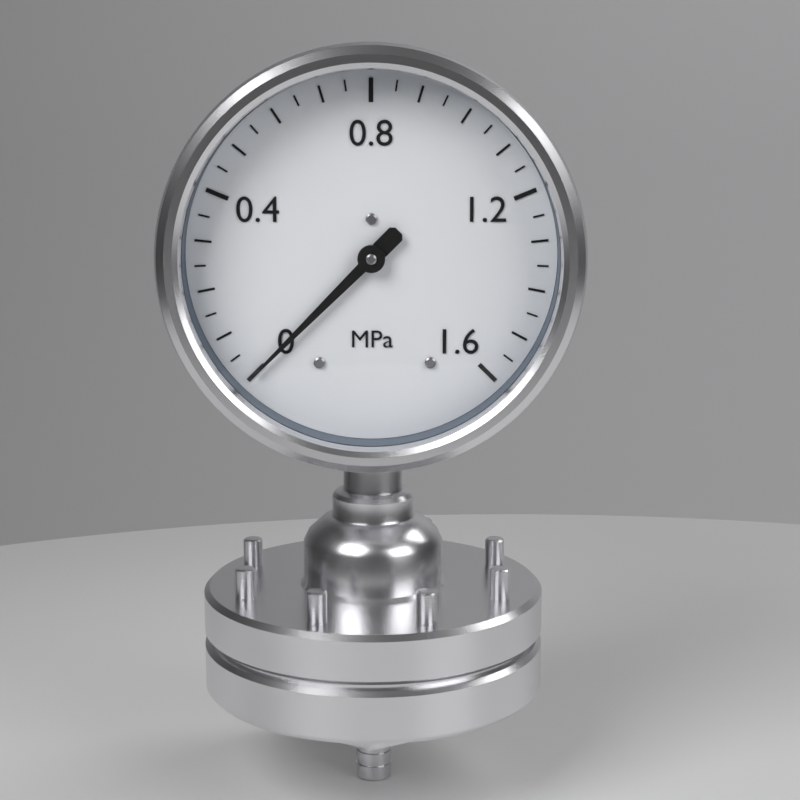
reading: 0.00 MPa
